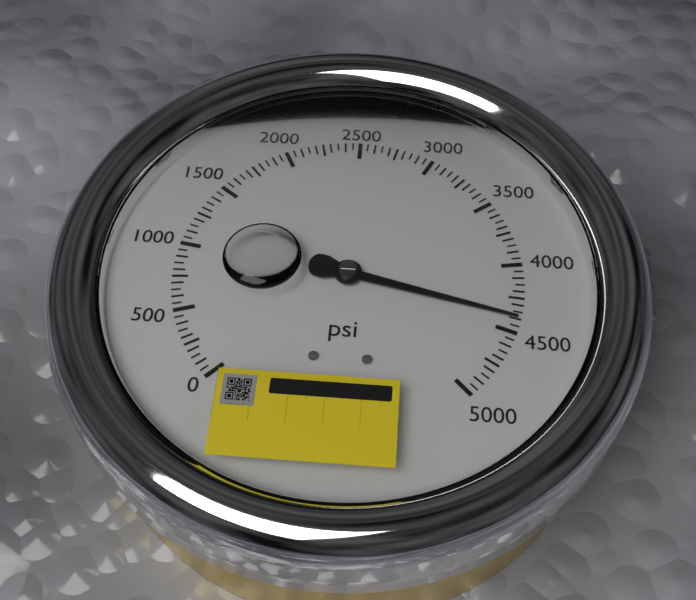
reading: 4400 psi
